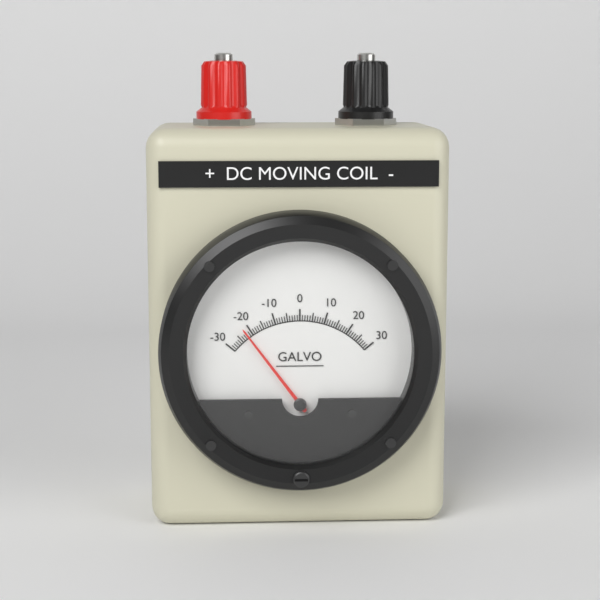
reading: -22 (no unit)
